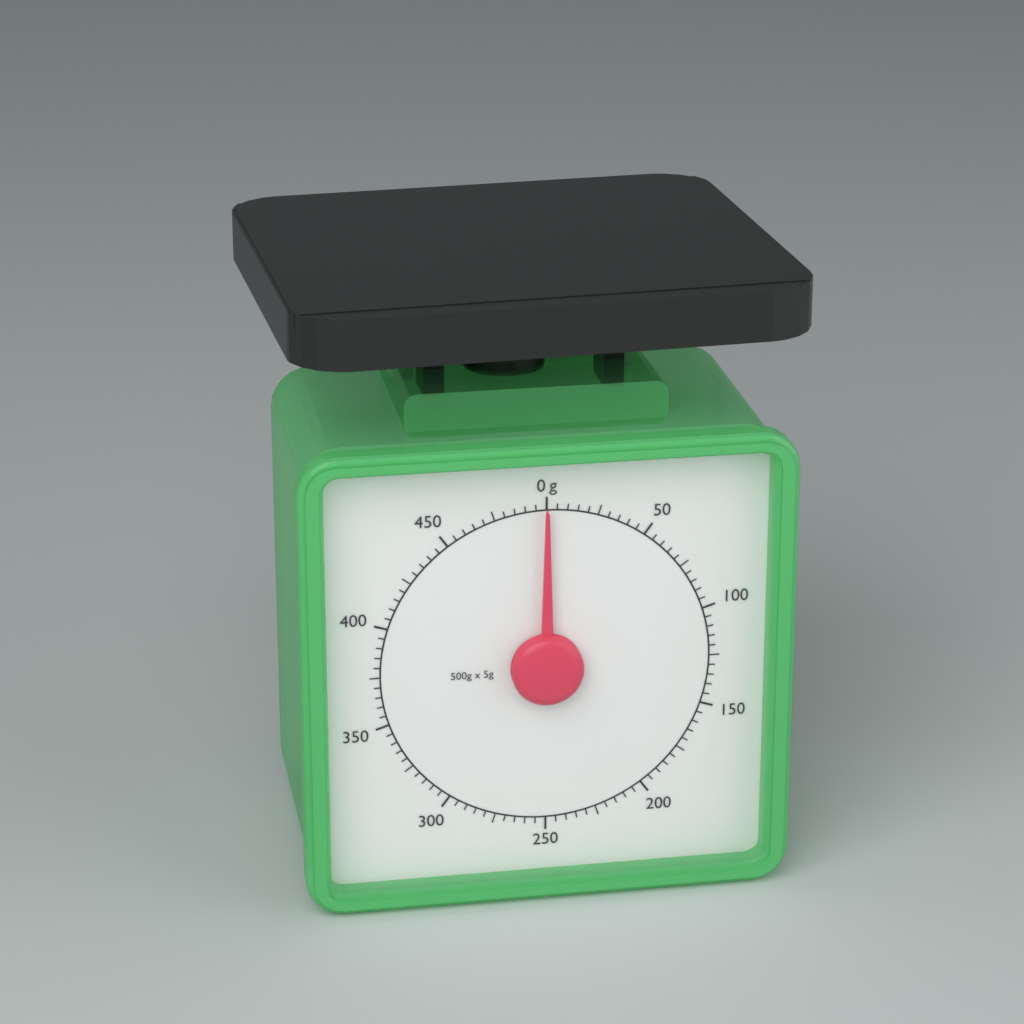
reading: 0 g
